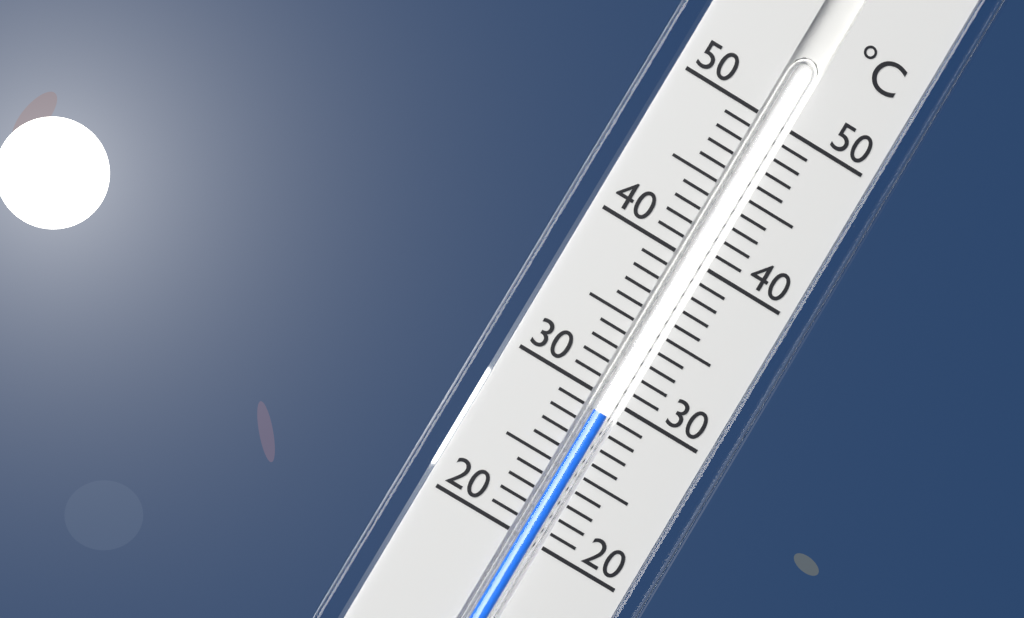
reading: 29 °C
